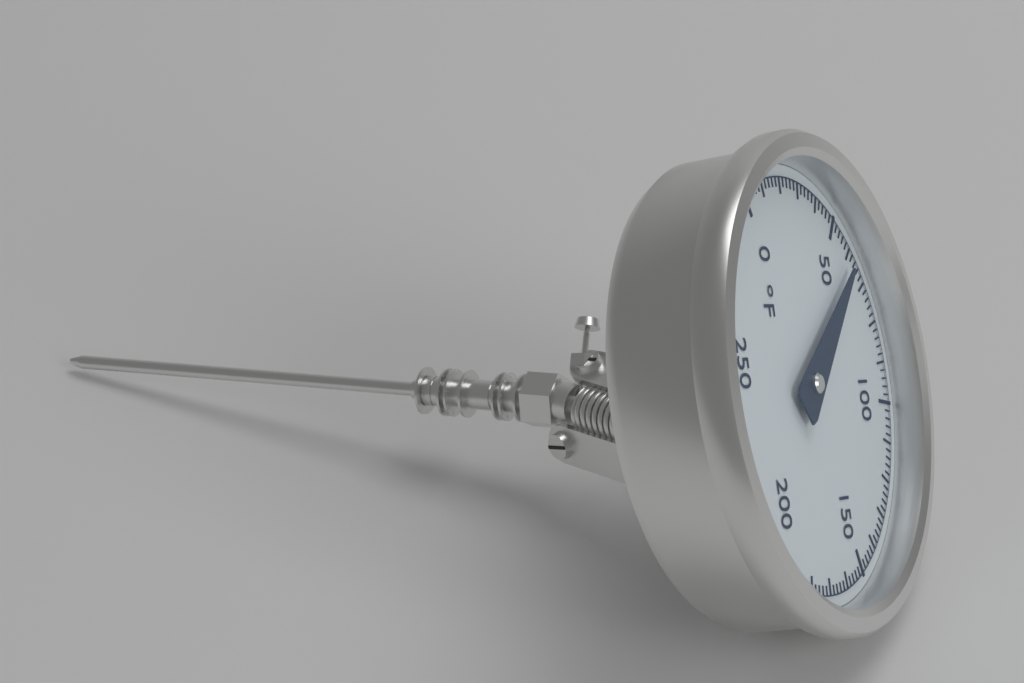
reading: 62 °F
